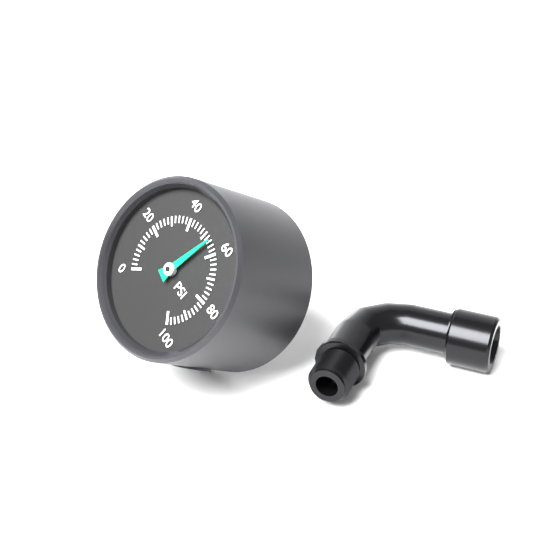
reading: 54 psi
